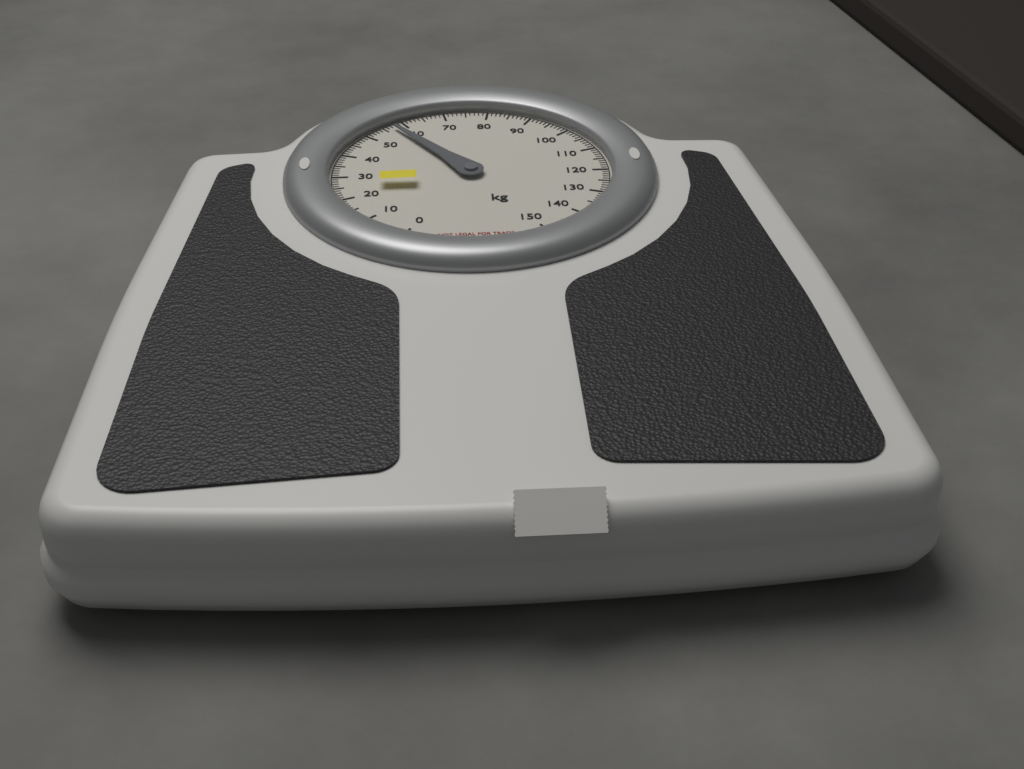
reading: 57 kg
